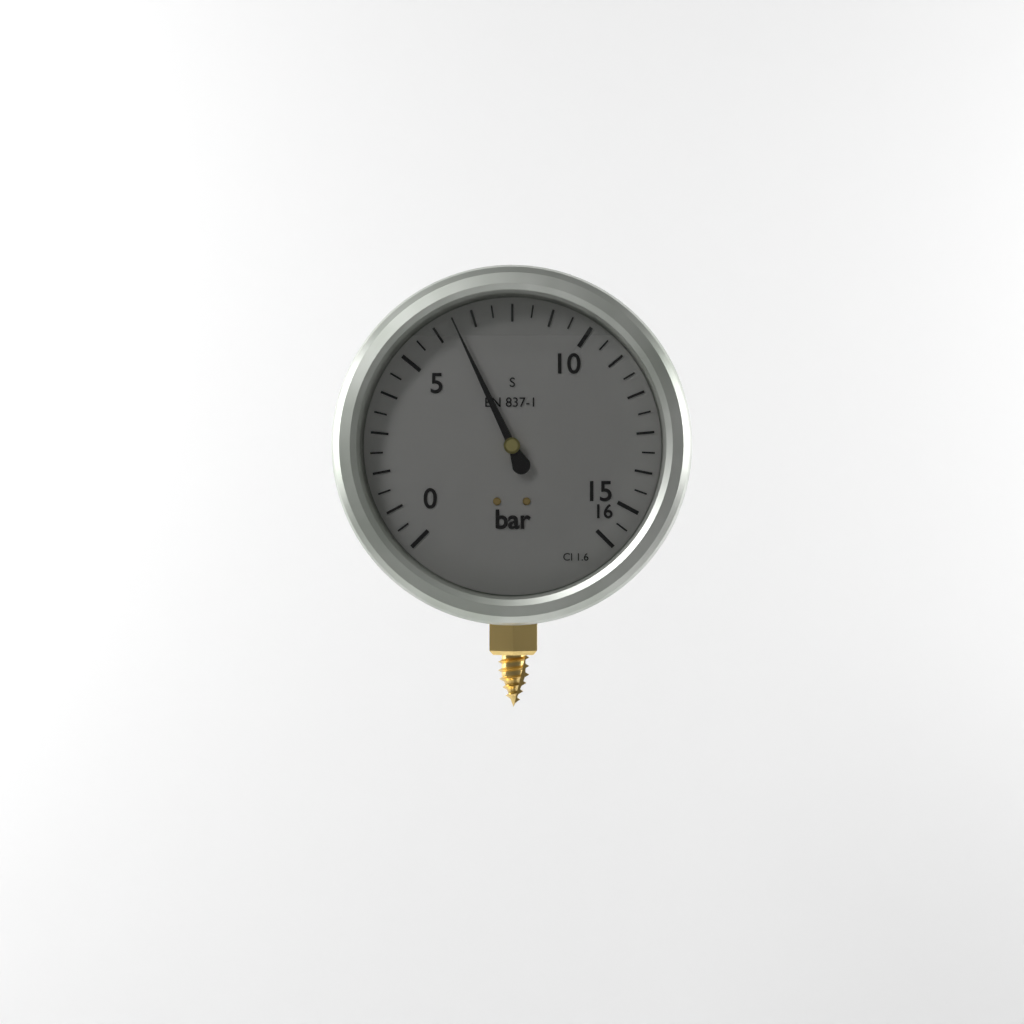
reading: 6.5 bar
